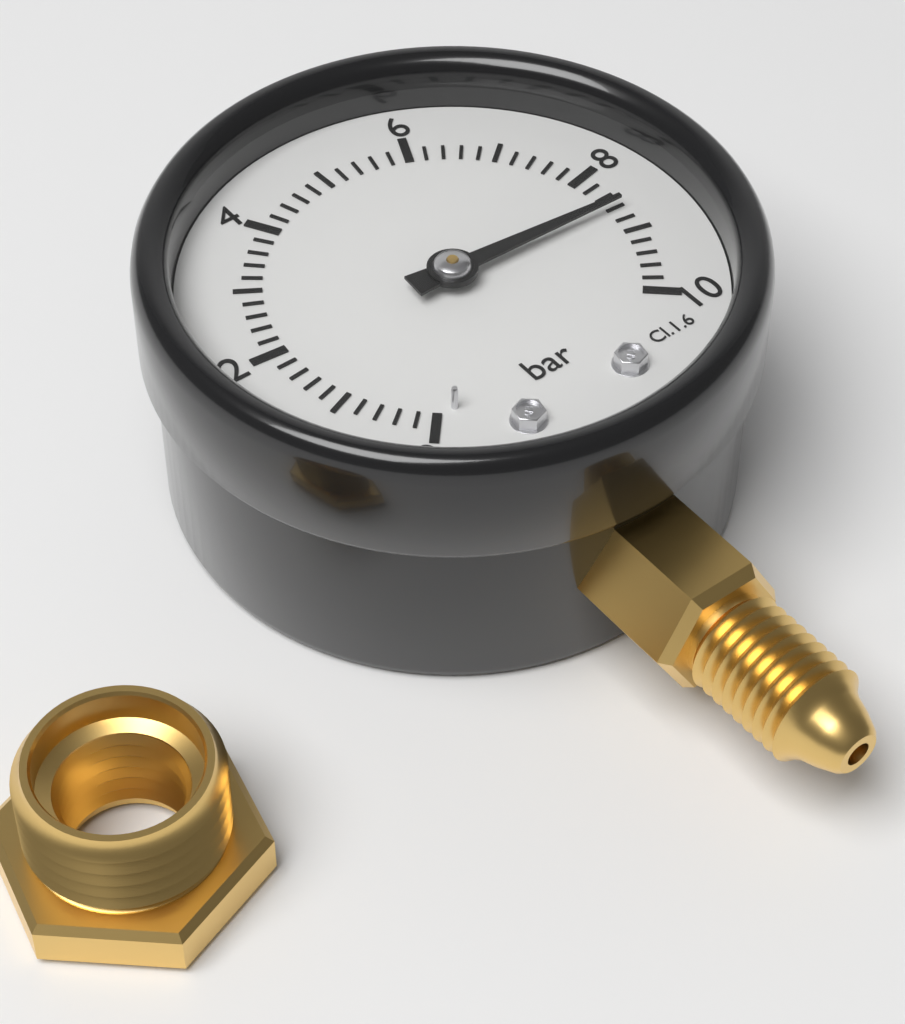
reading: 8.6 bar
